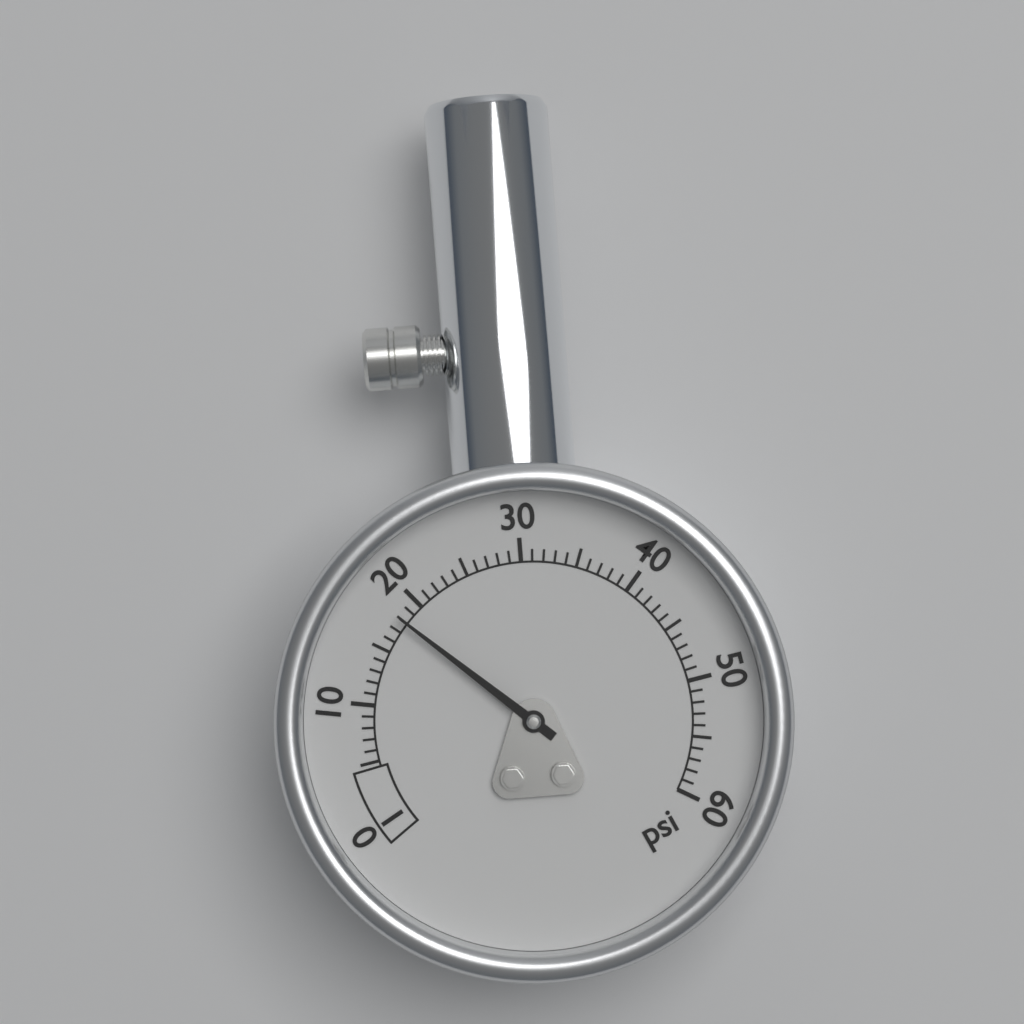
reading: 18 psi
